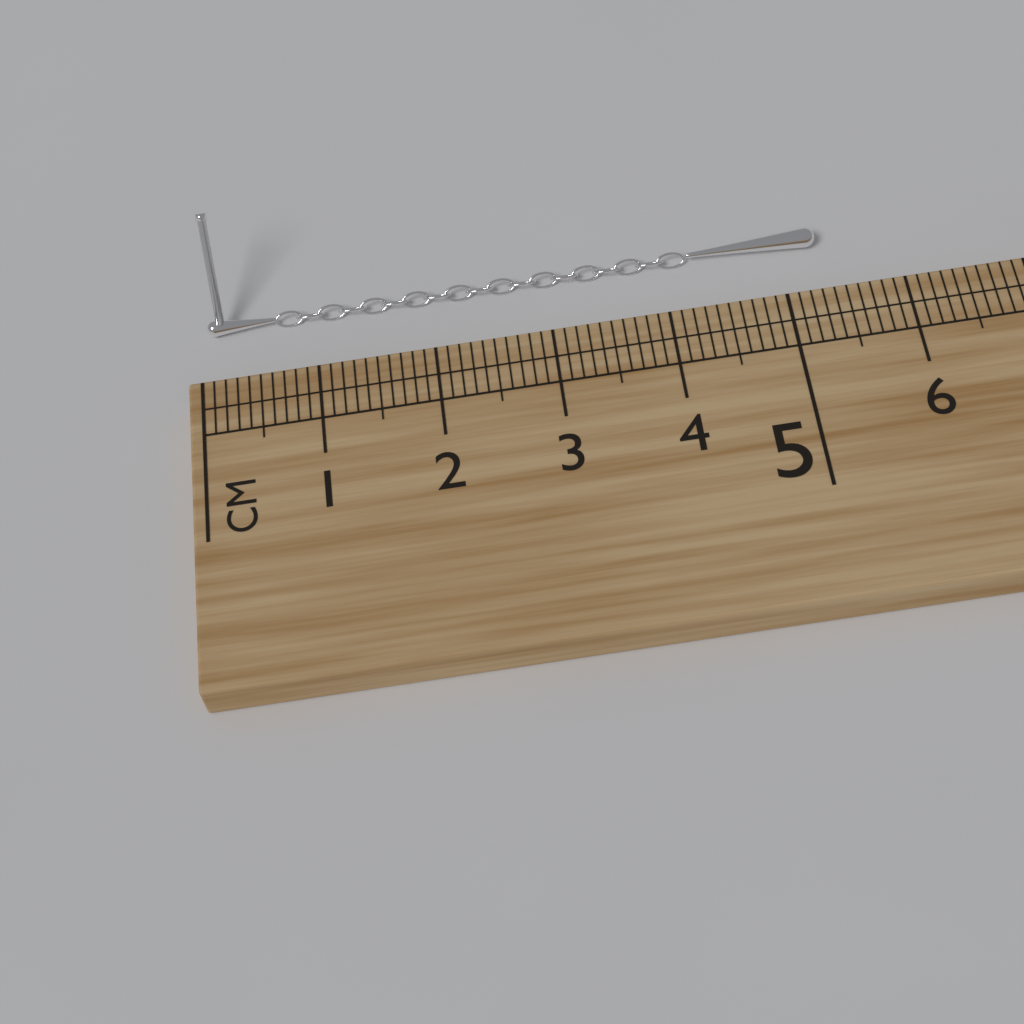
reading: 5.4 cm
